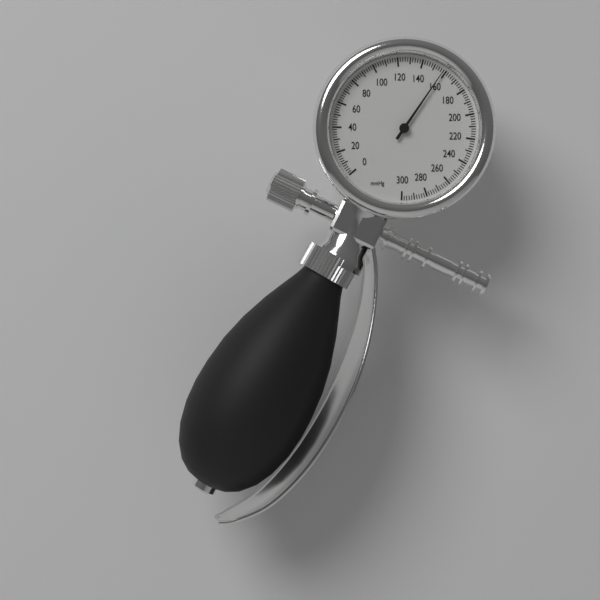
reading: 158 mmHg
